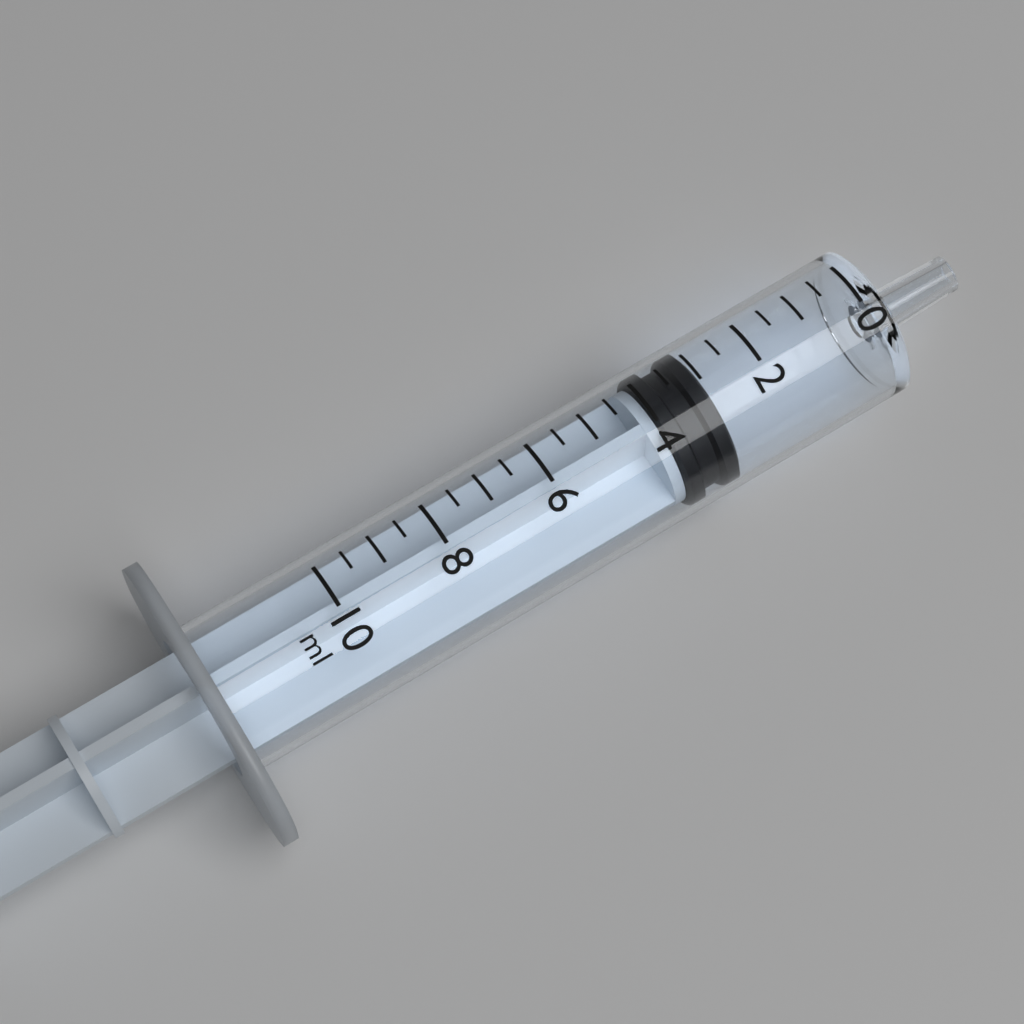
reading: 3.0 ml
